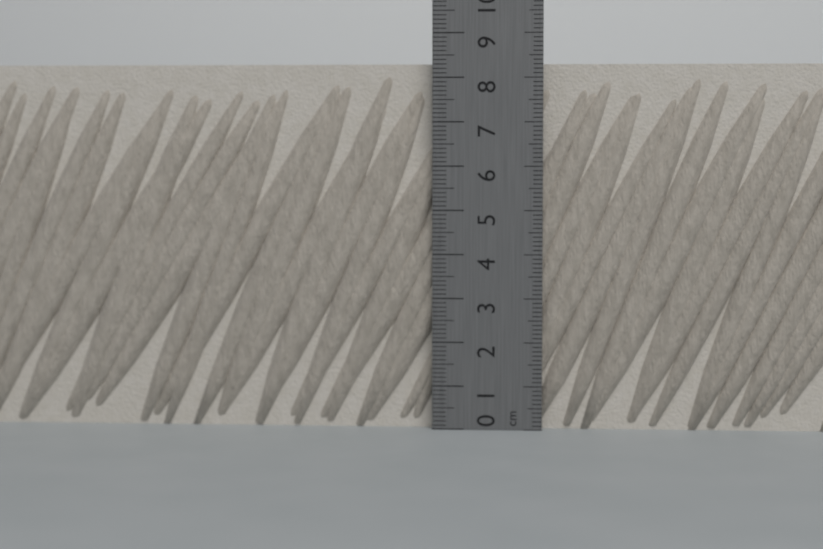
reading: 8.3 cm
